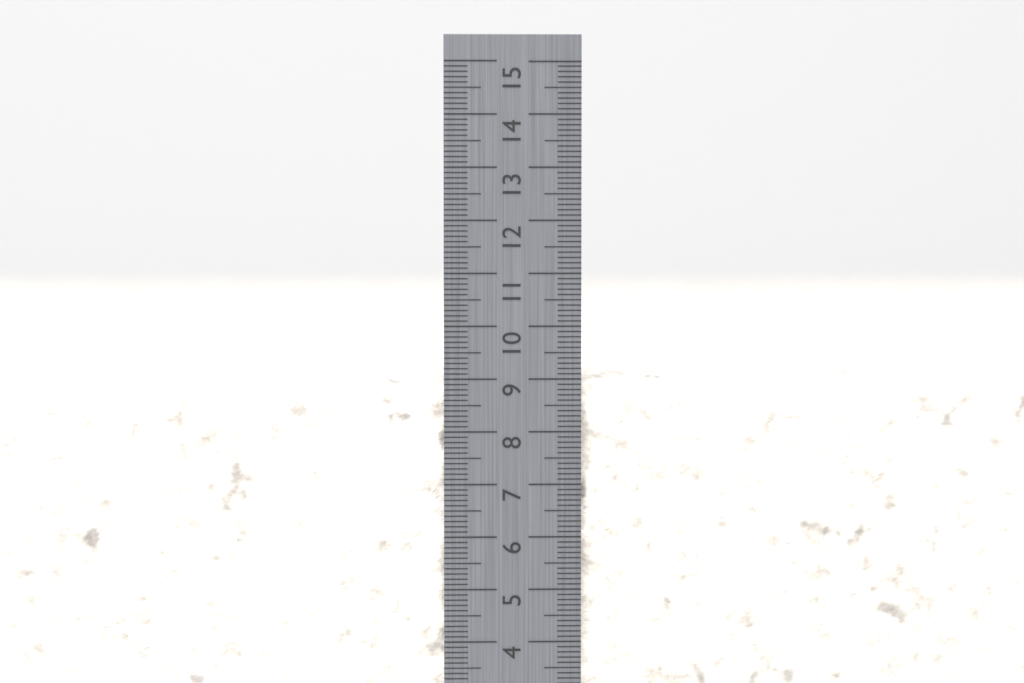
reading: 9.0 cm
